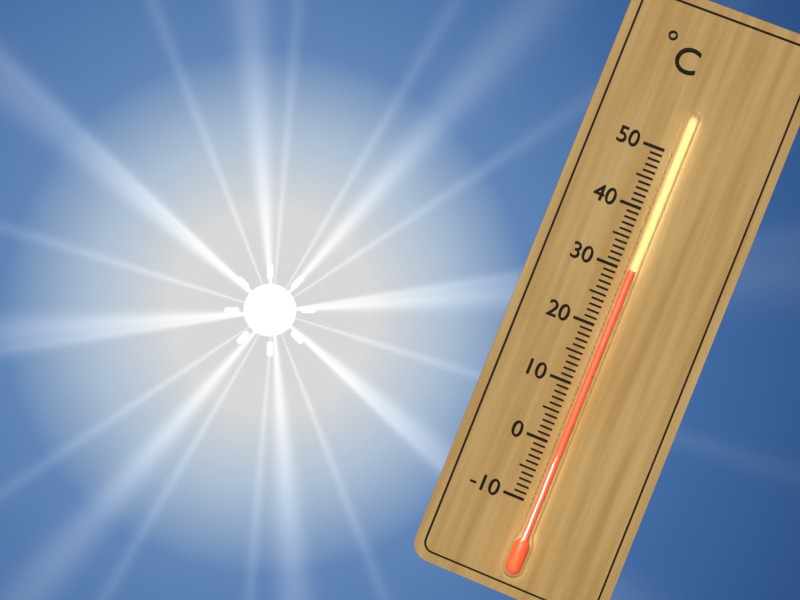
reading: 30 °C
